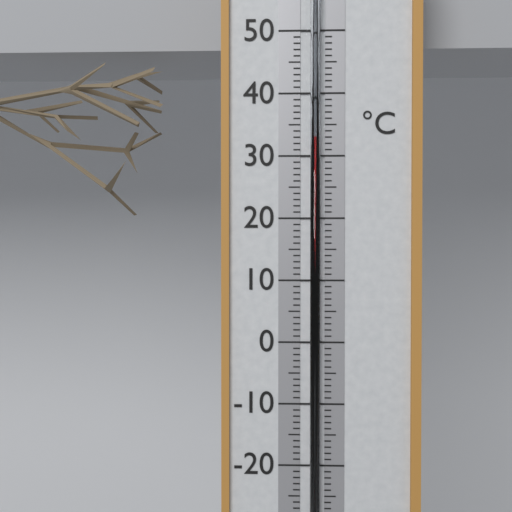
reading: 33 °C
